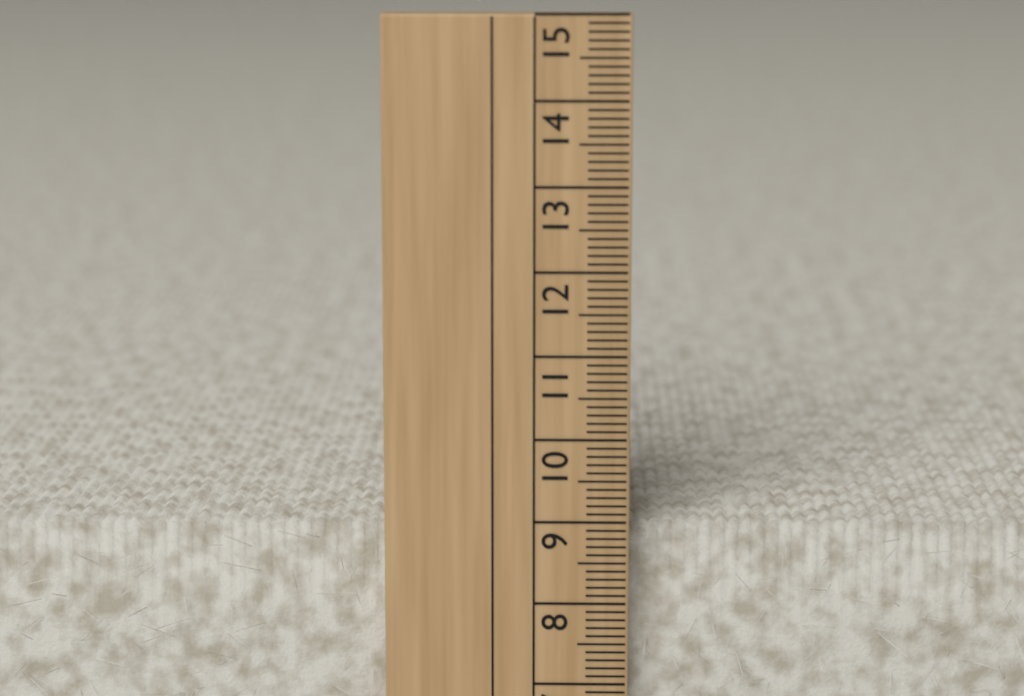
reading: 8.9 cm
